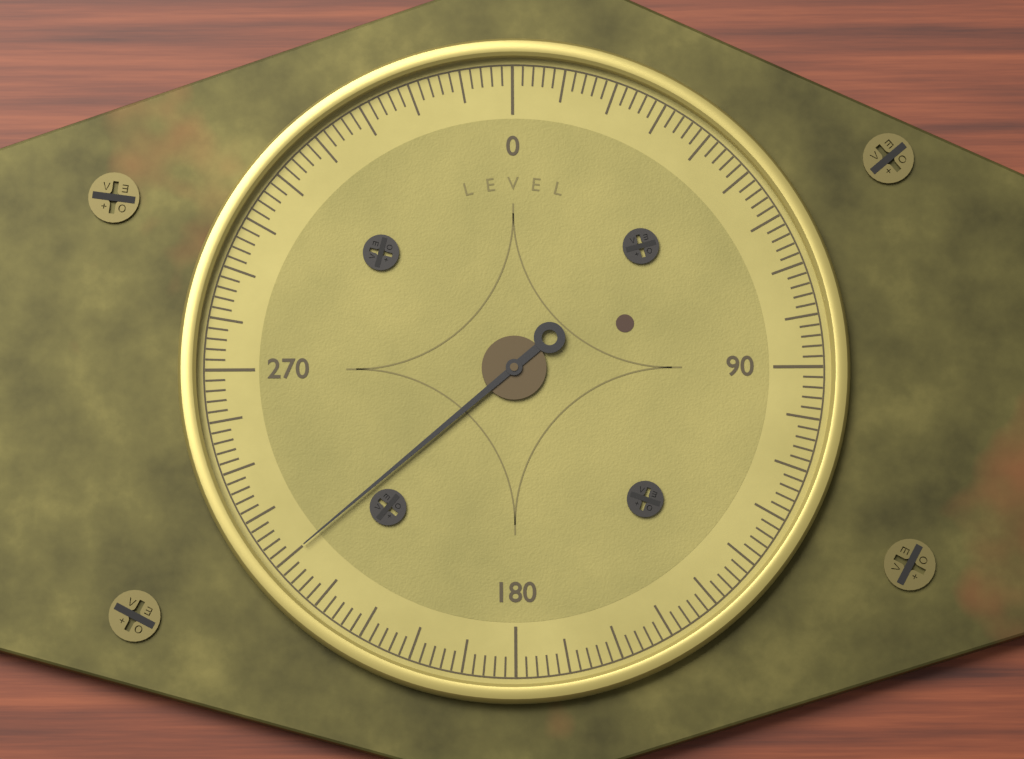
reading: 230 (no unit)
